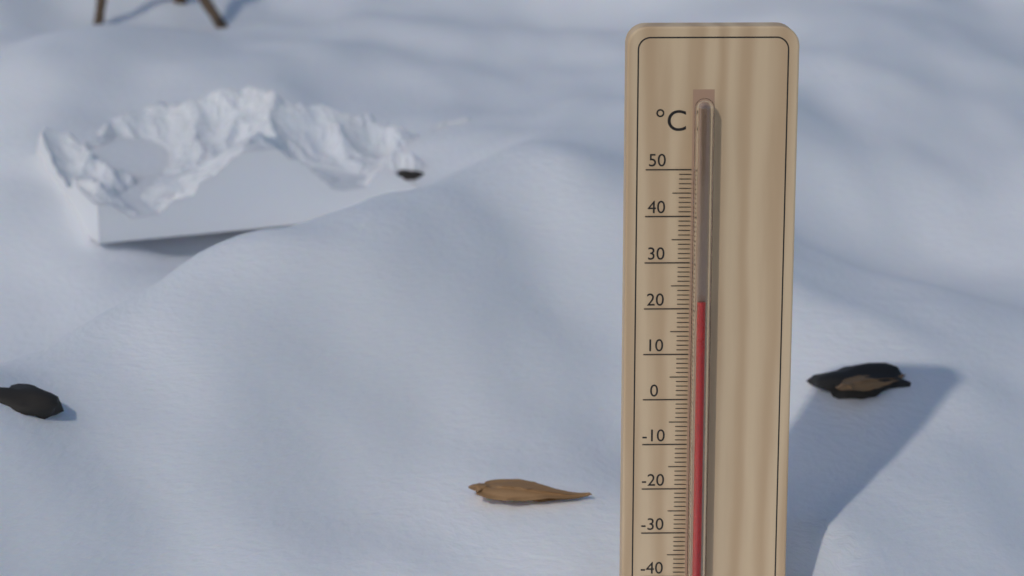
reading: 22 °C
